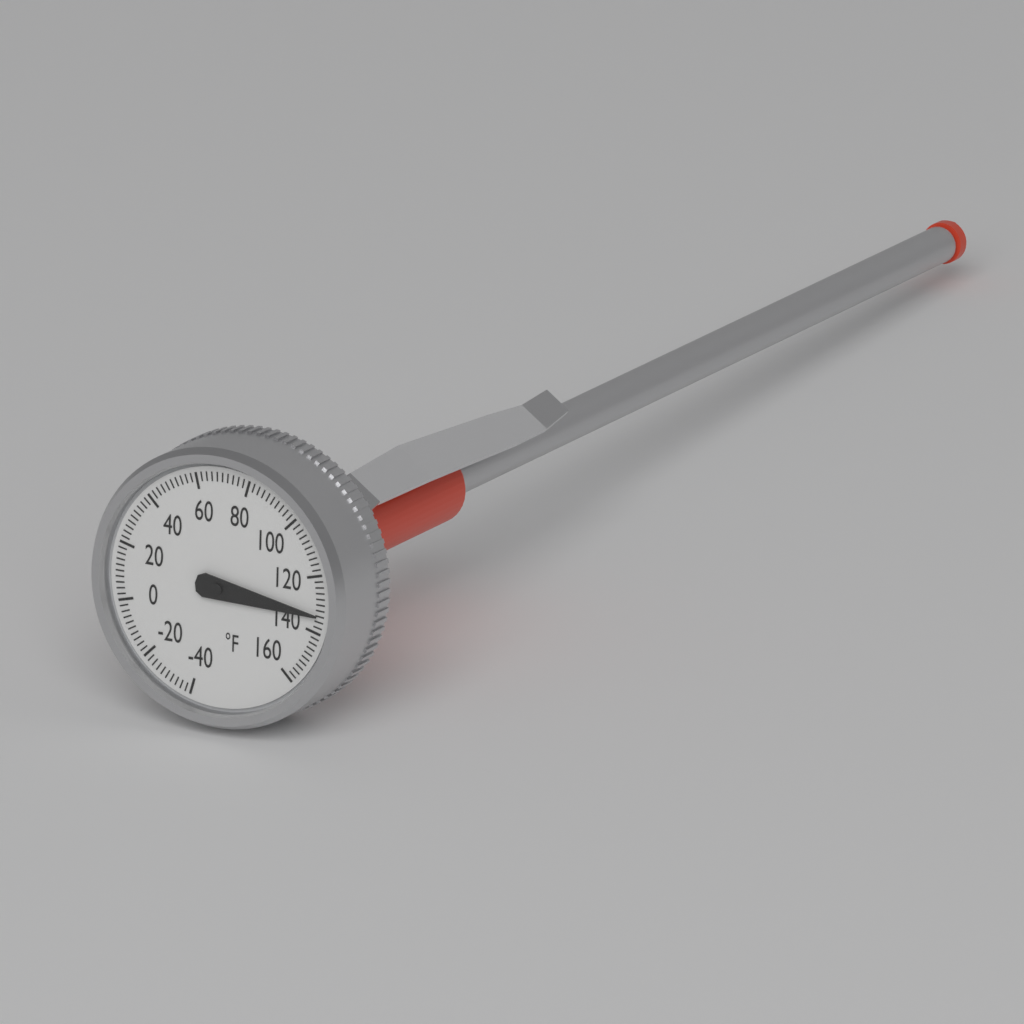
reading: 134 °F
